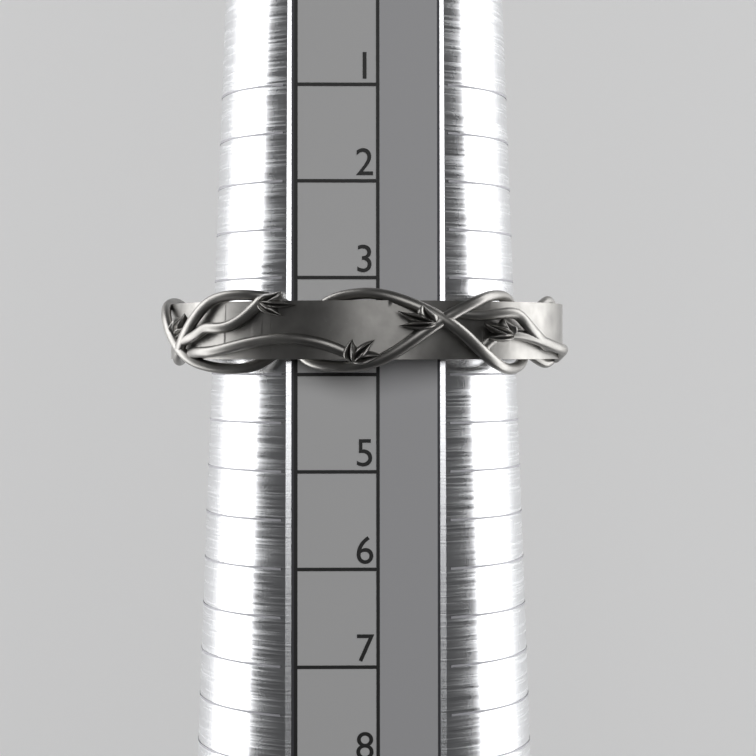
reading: 4.0 (no unit)
